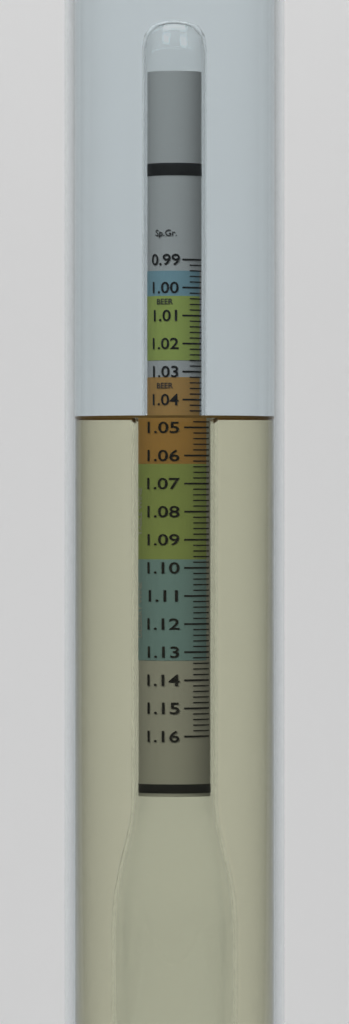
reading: 1.046 Sp.Gr.
